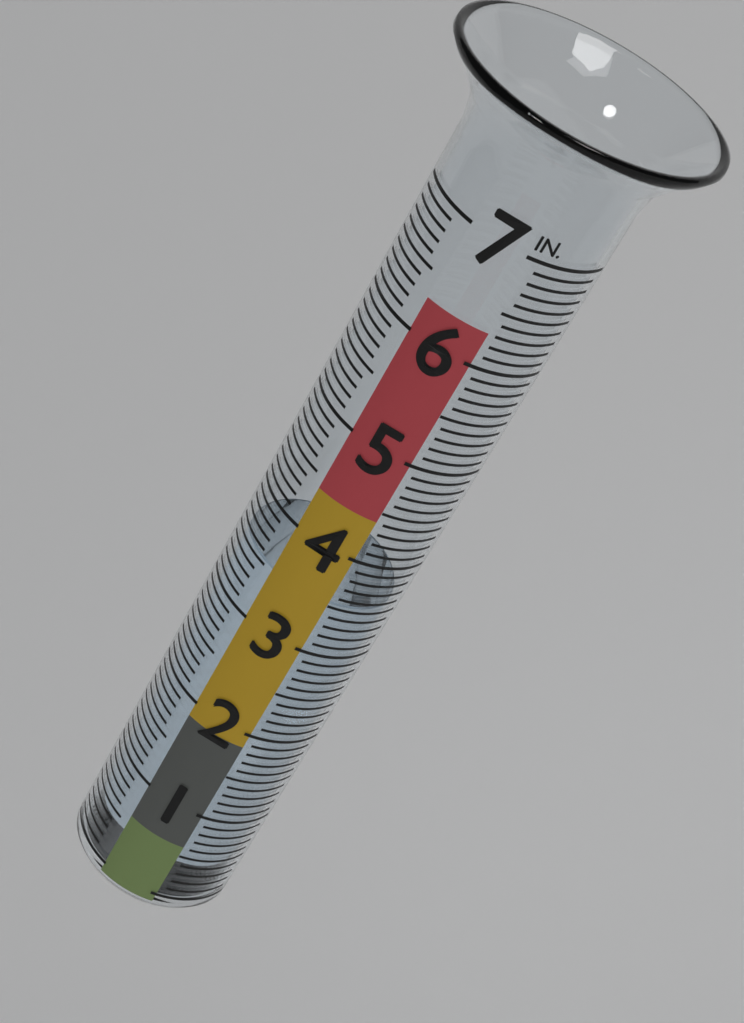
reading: 3.5 in
